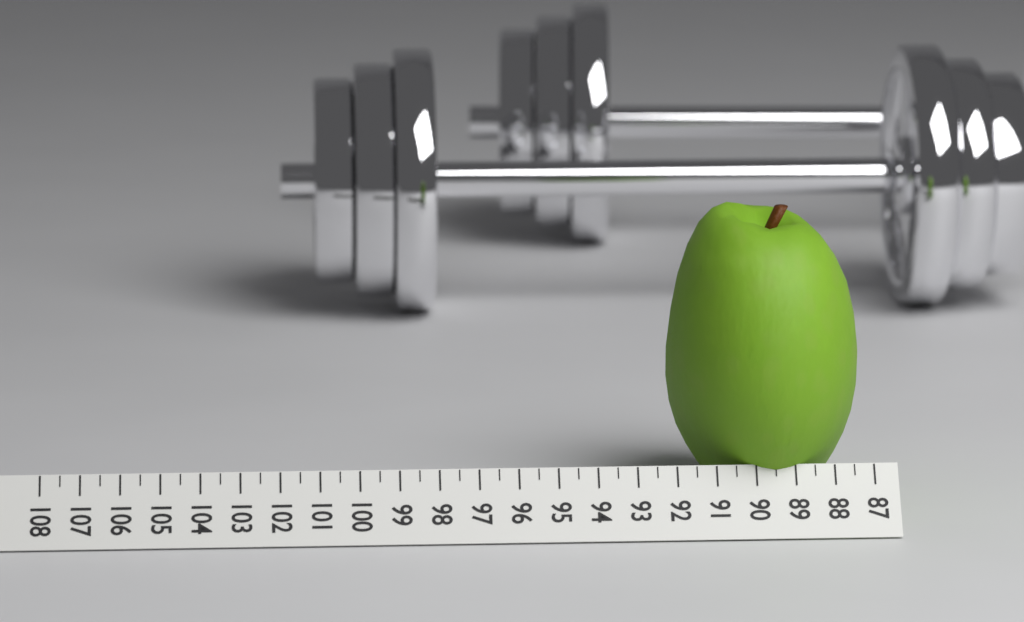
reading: 92.0 (no unit)
